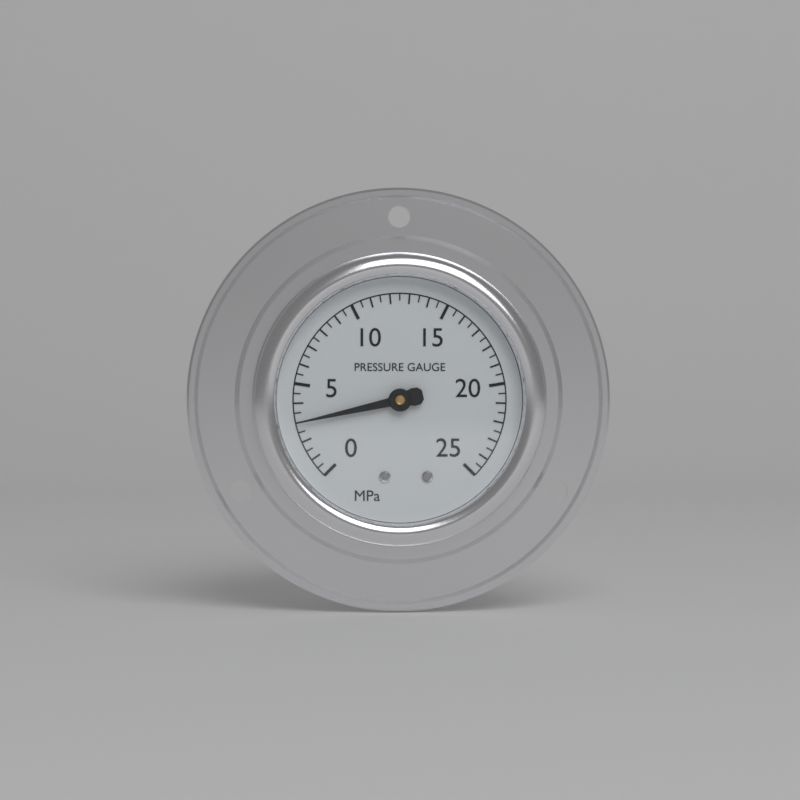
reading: 3.0 MPa
